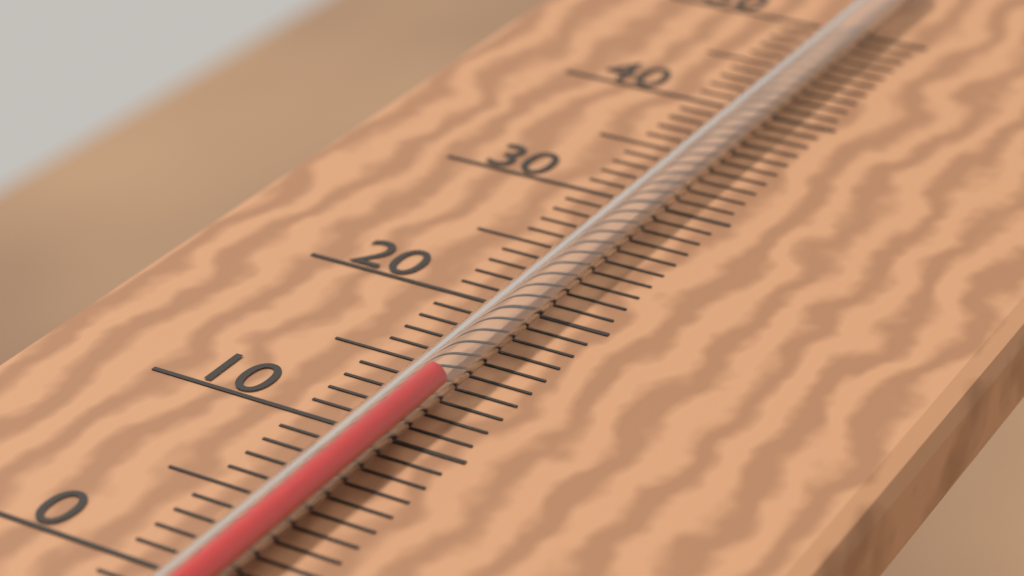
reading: 13 °C
